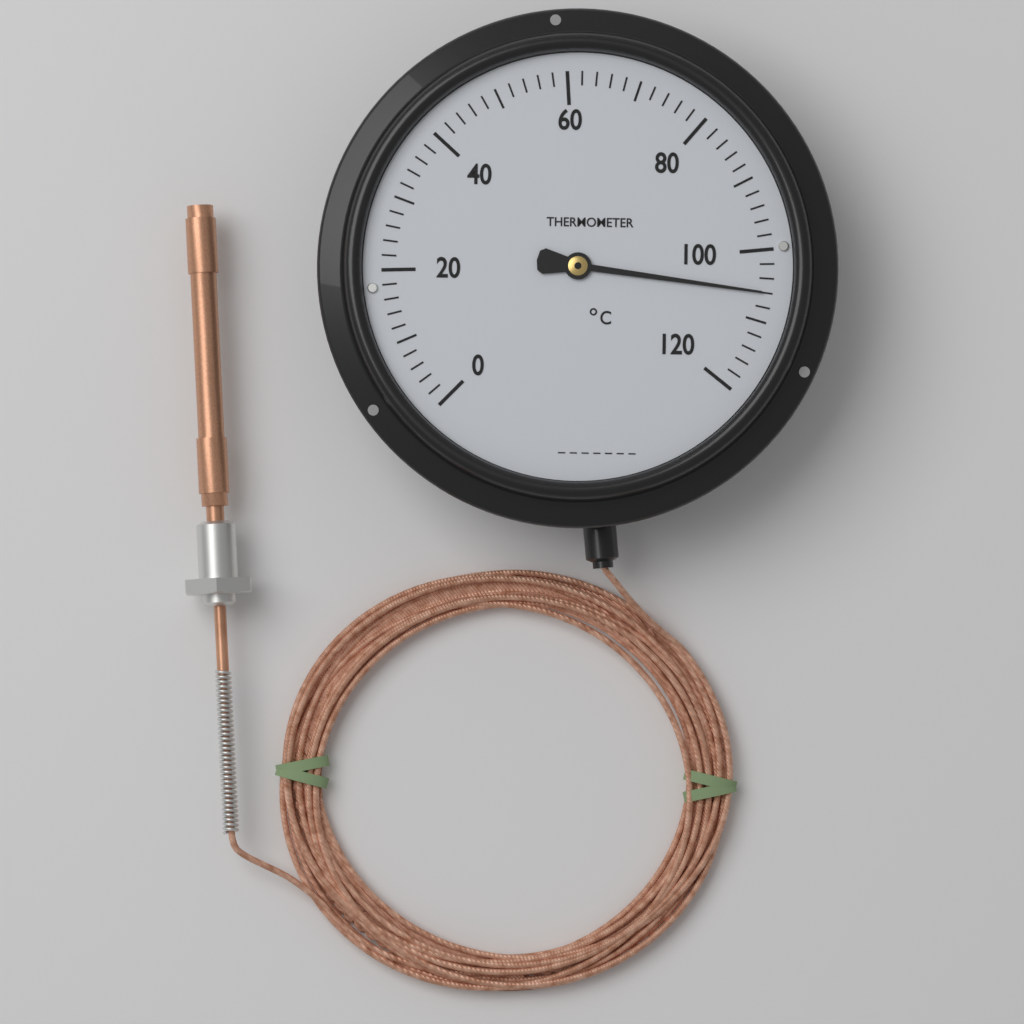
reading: 106 °C
